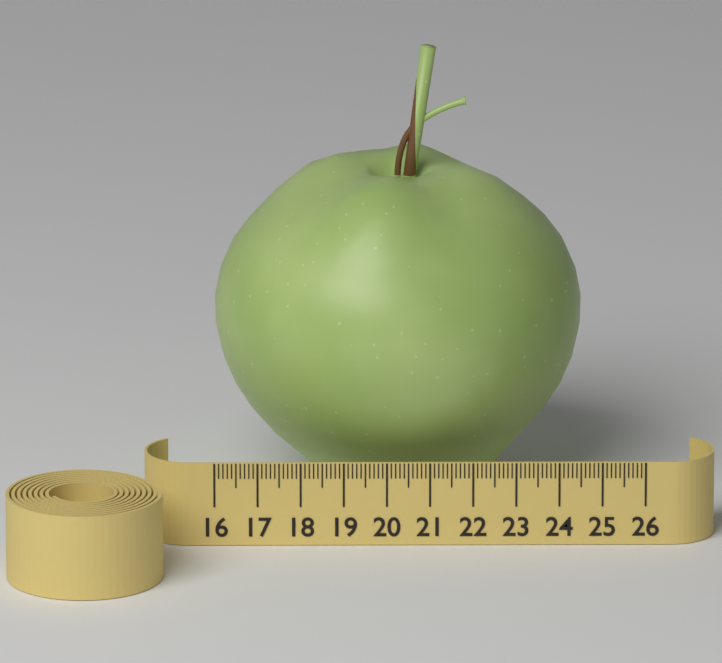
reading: 24.6 (no unit)
